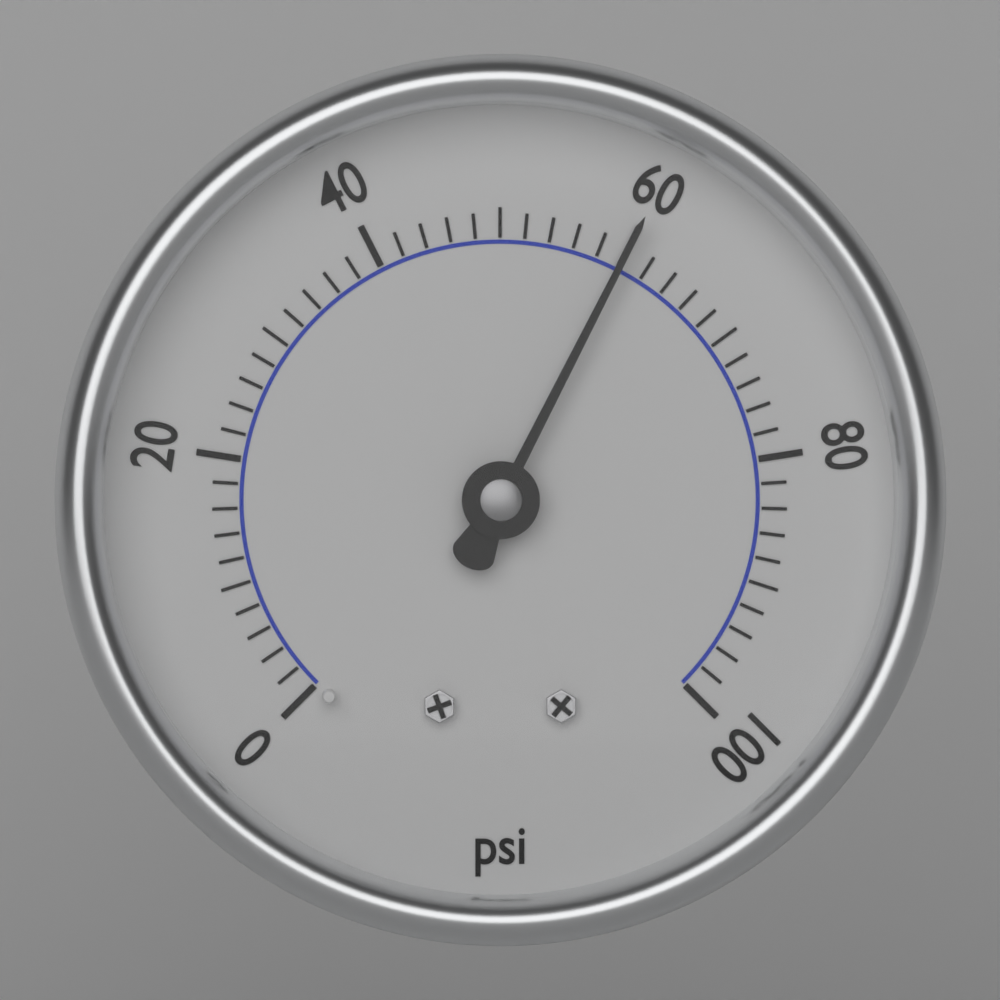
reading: 60 psi
